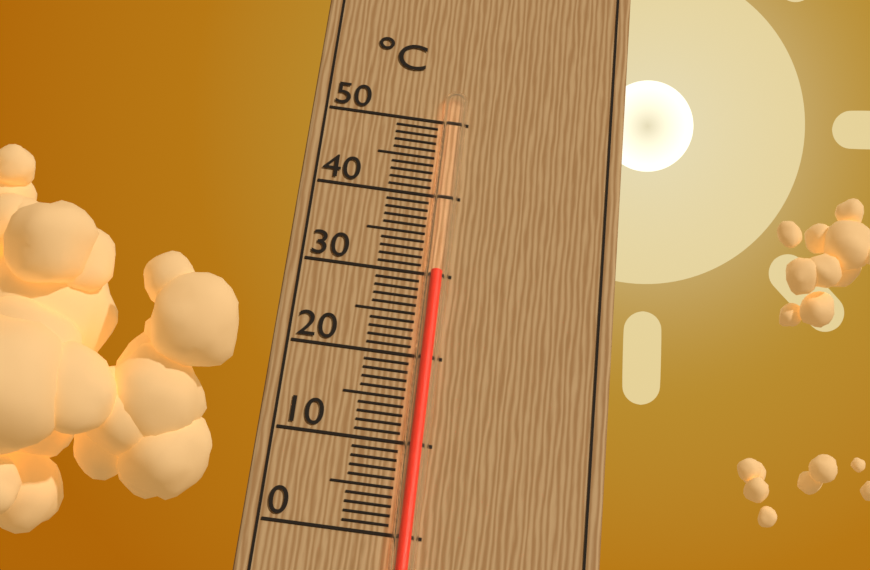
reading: 30 °C
